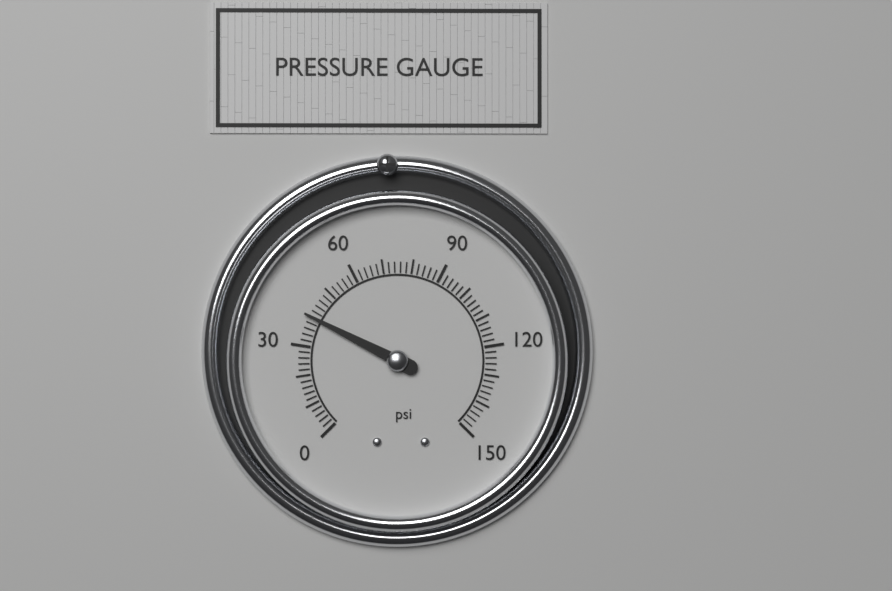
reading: 40 psi
